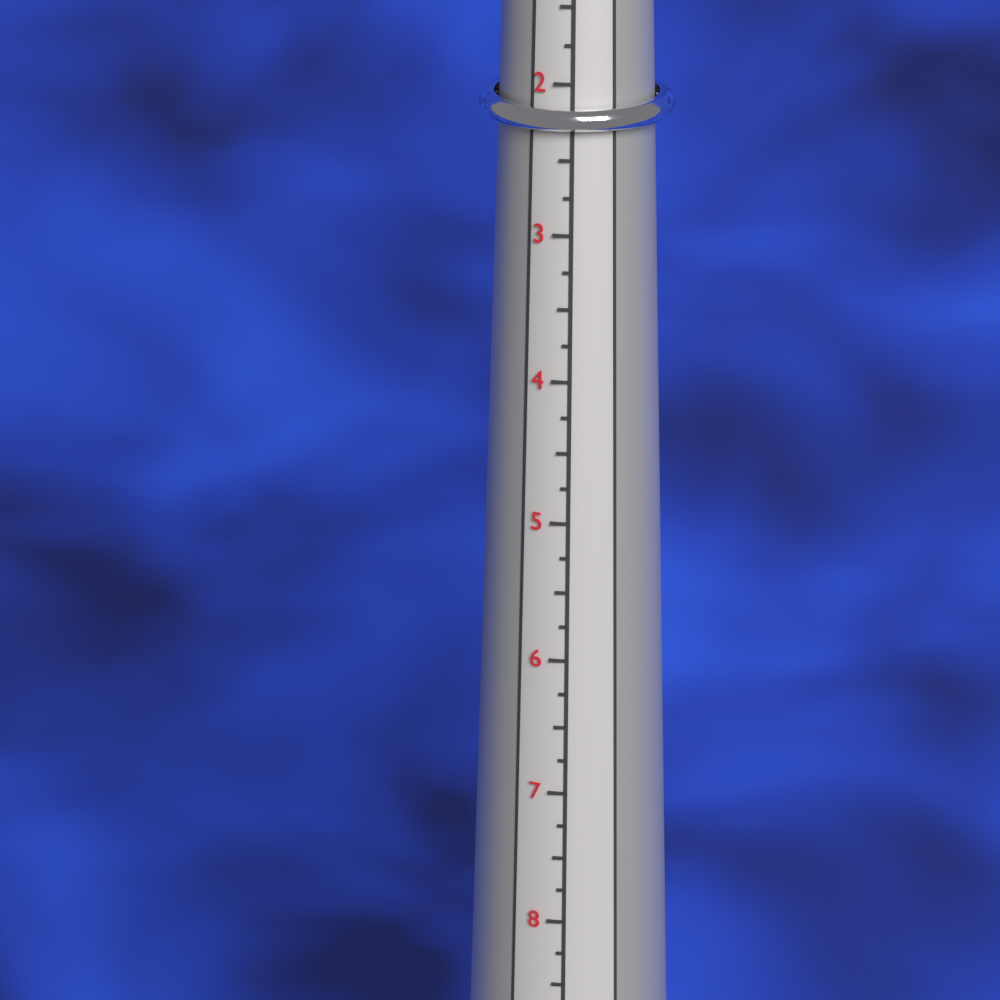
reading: 2.50 (no unit)
